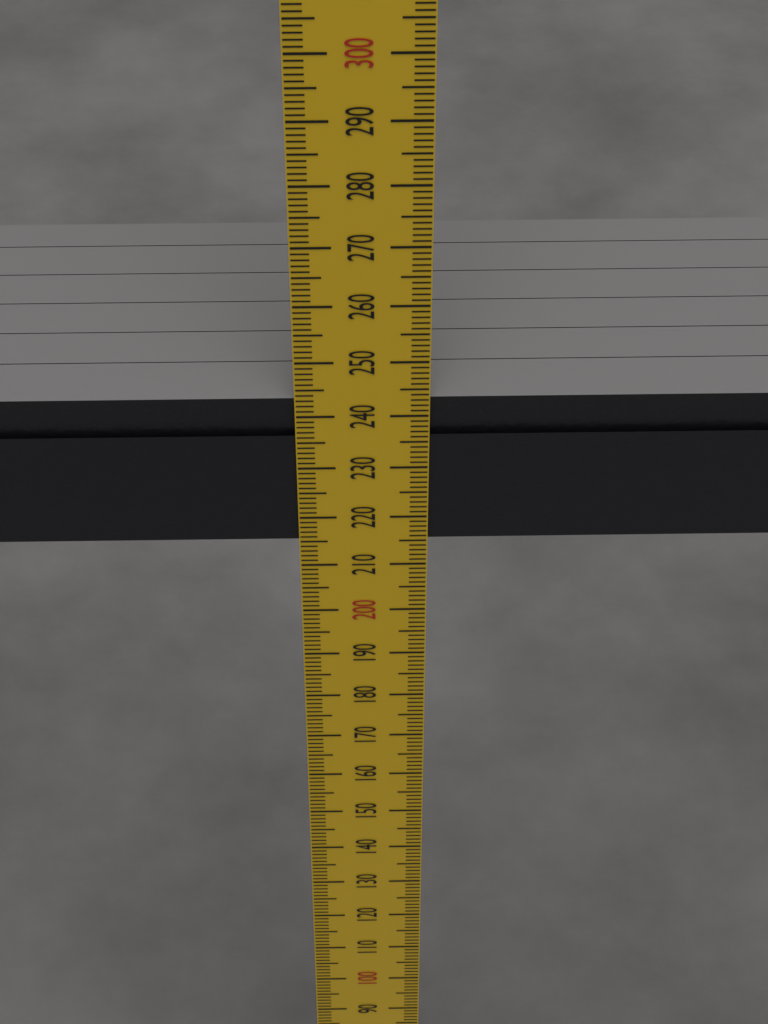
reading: 243 mm
